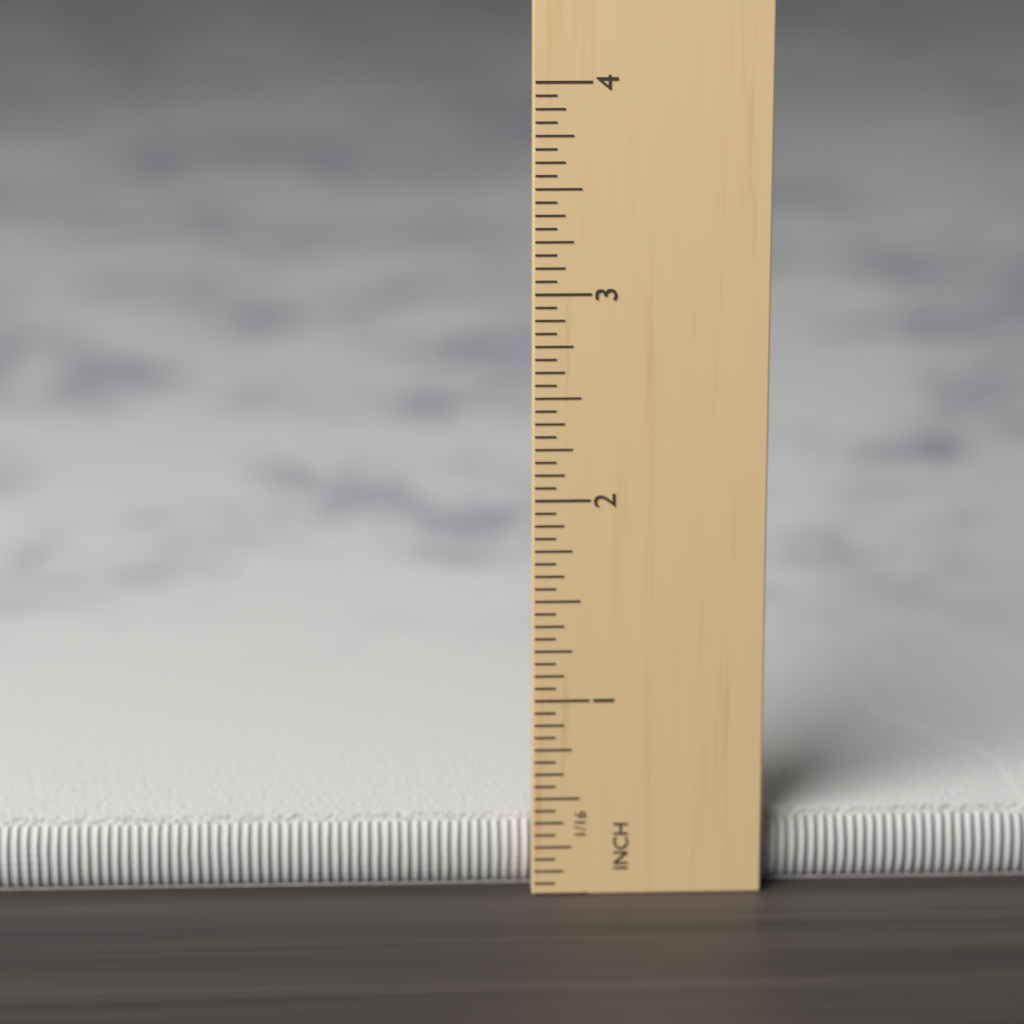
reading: 0.3750 in
